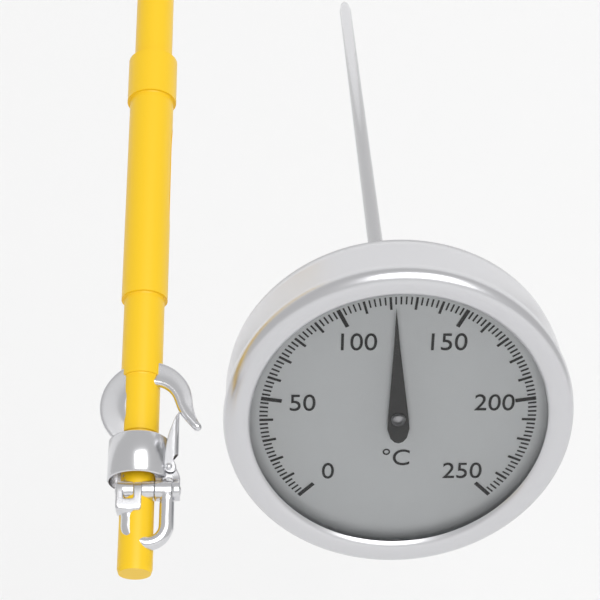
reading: 122 °C
